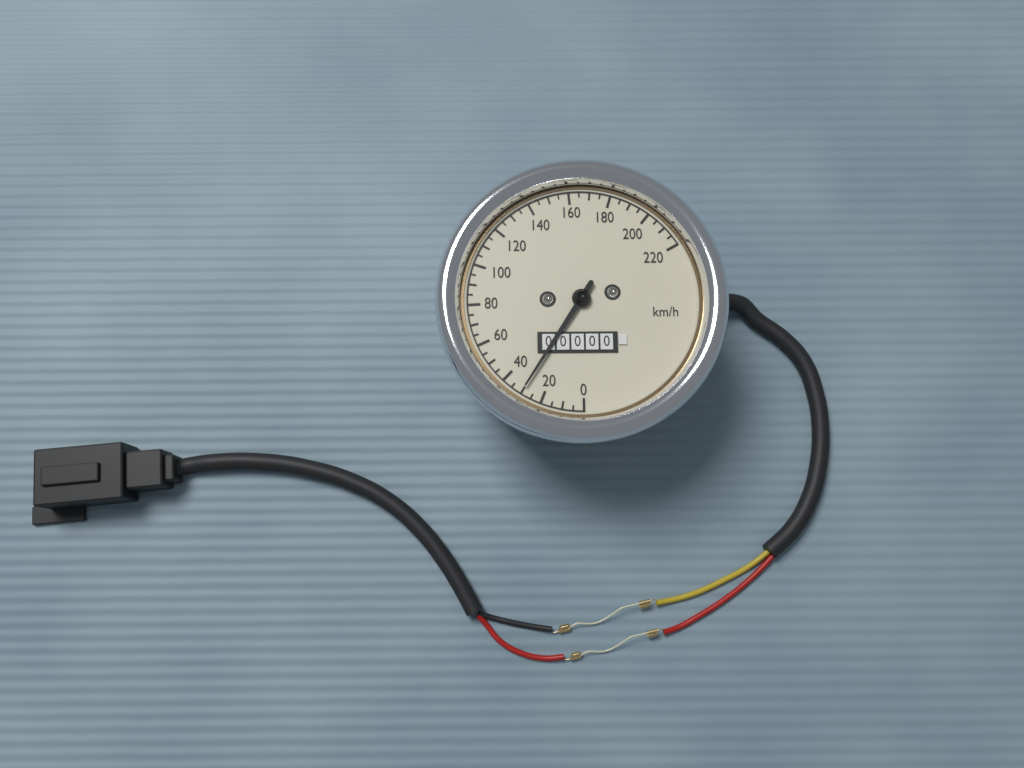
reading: 30 km/h
